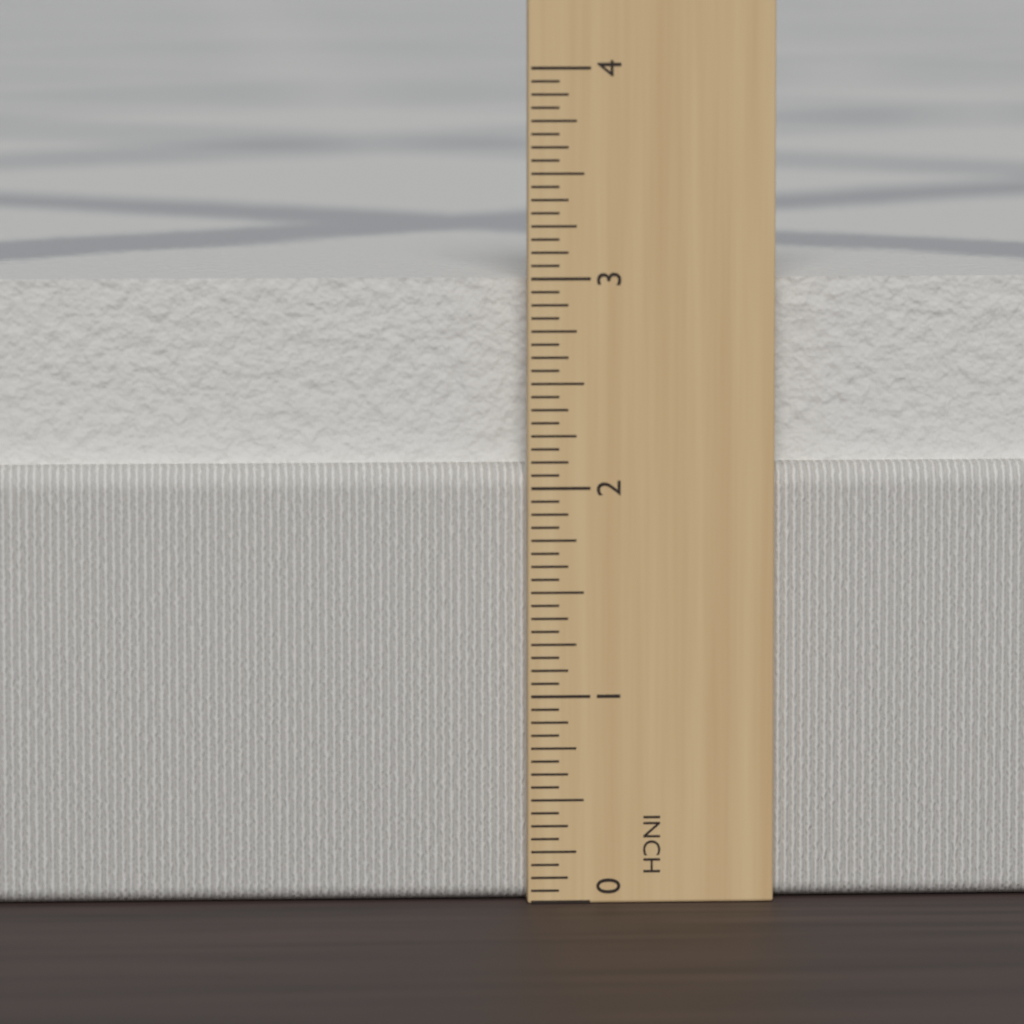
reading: 3.0000 in
